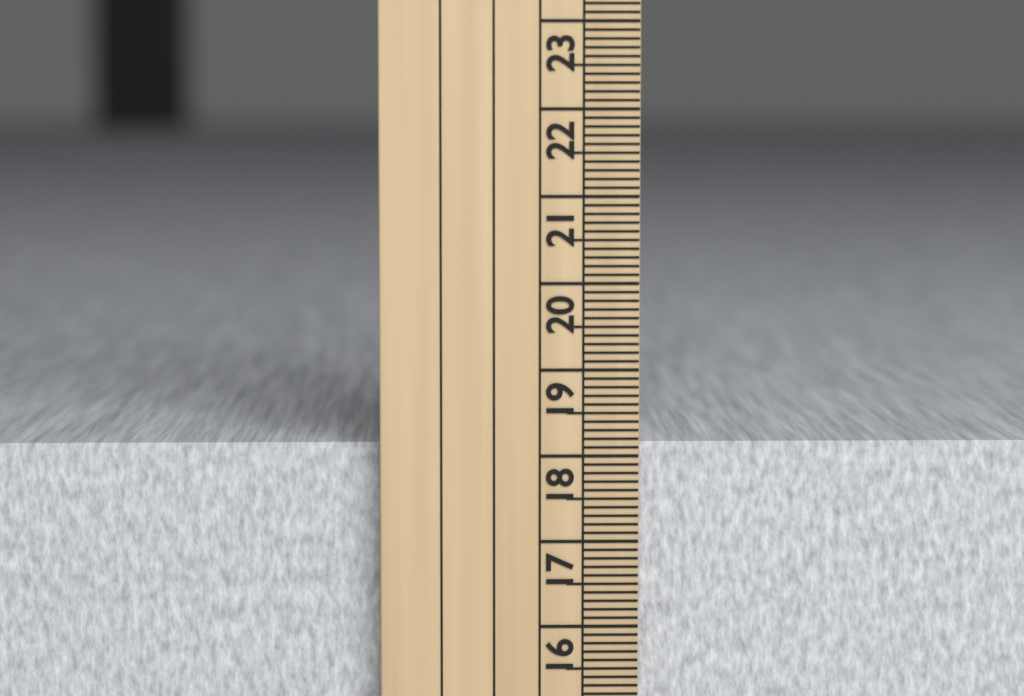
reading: 18.1 cm
